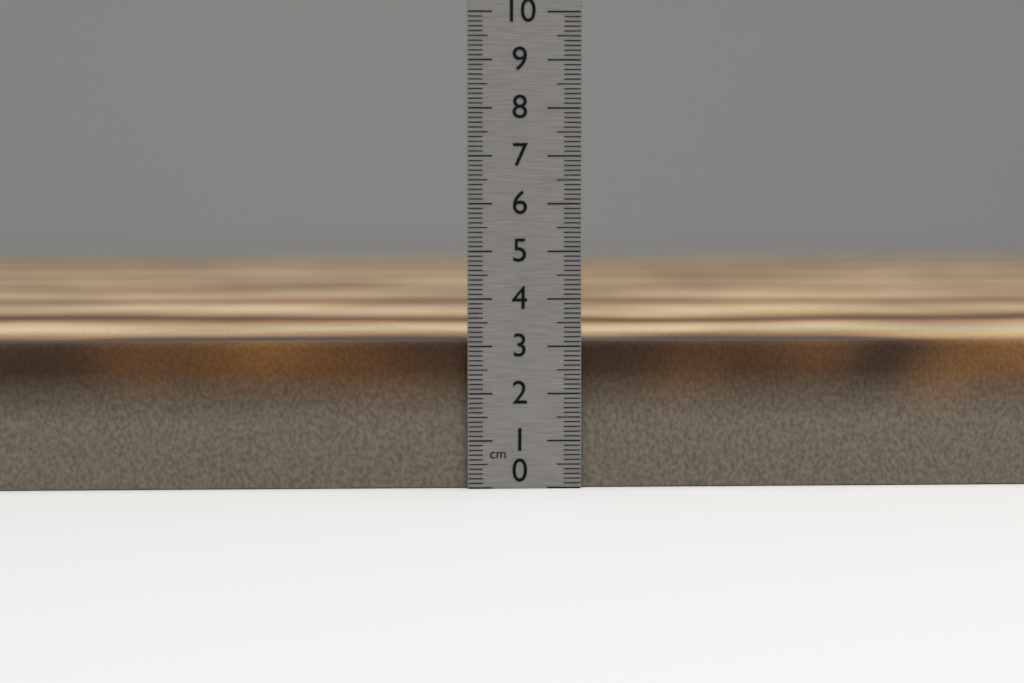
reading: 3.1 cm
